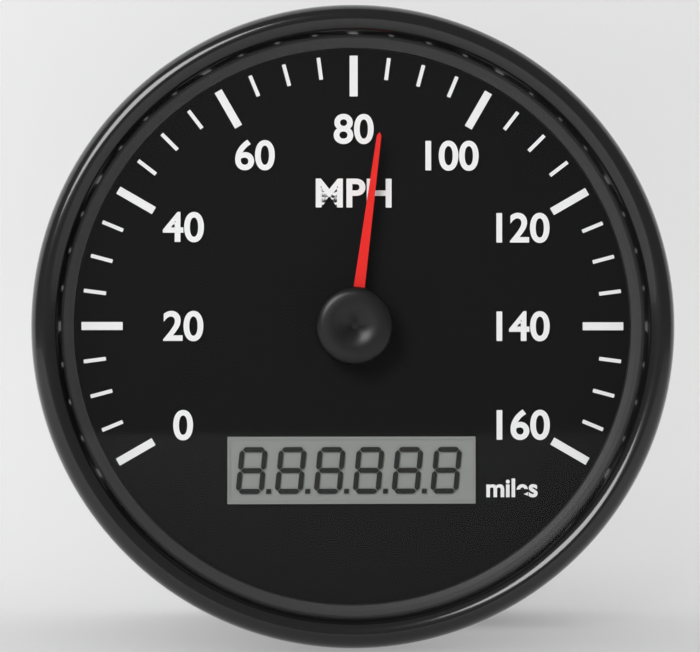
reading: 85 mph
